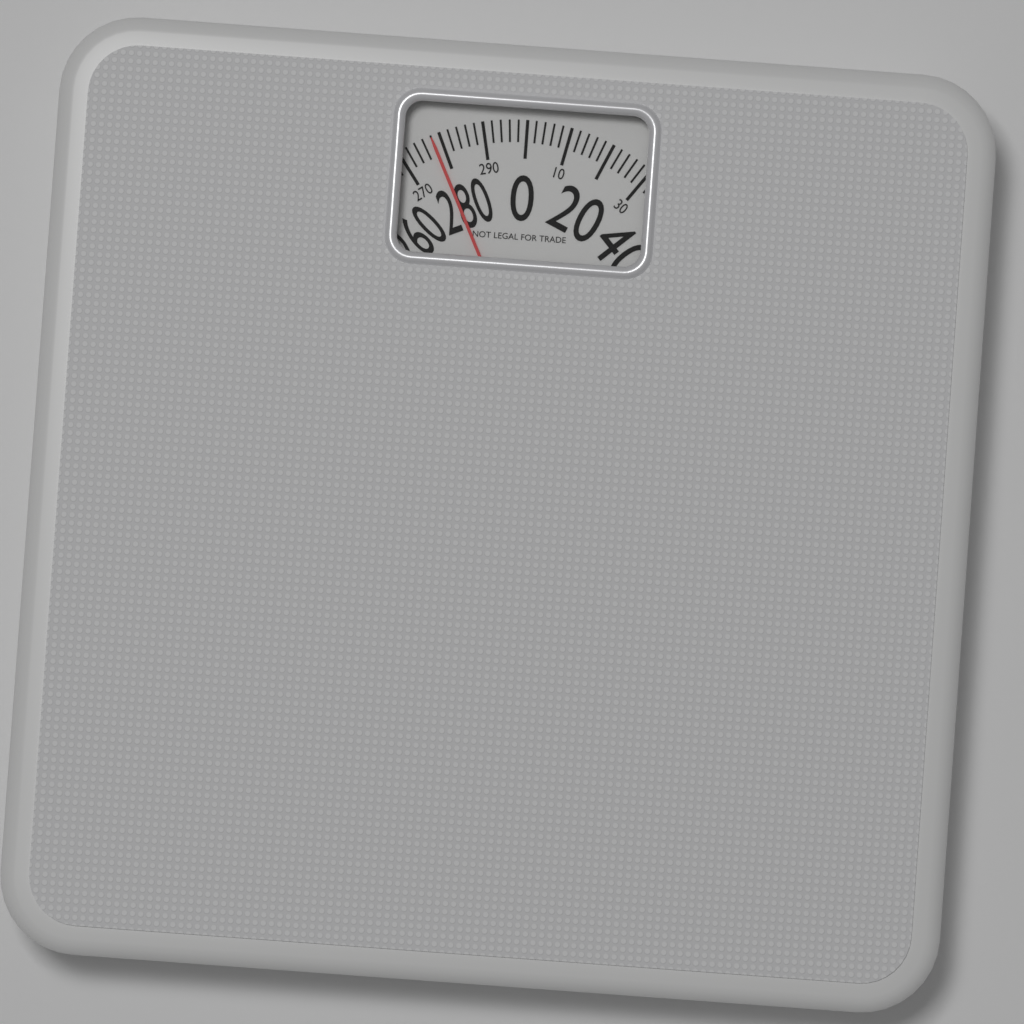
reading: 278 (no unit)
